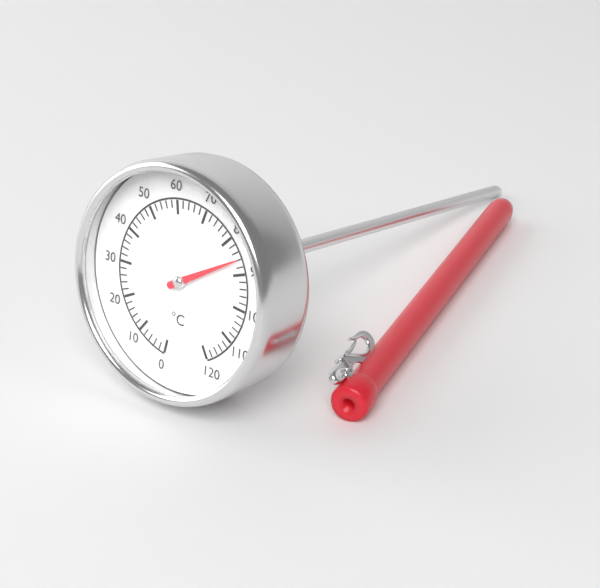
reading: 86 °C
